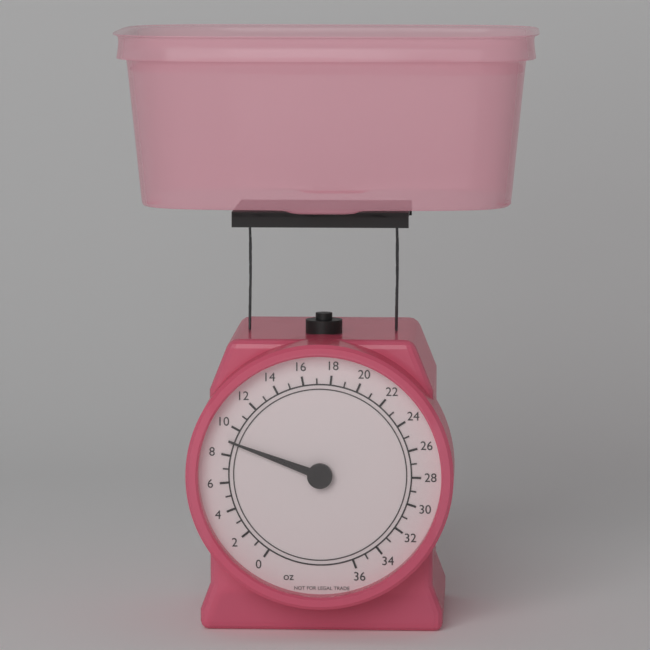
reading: 9 oz
